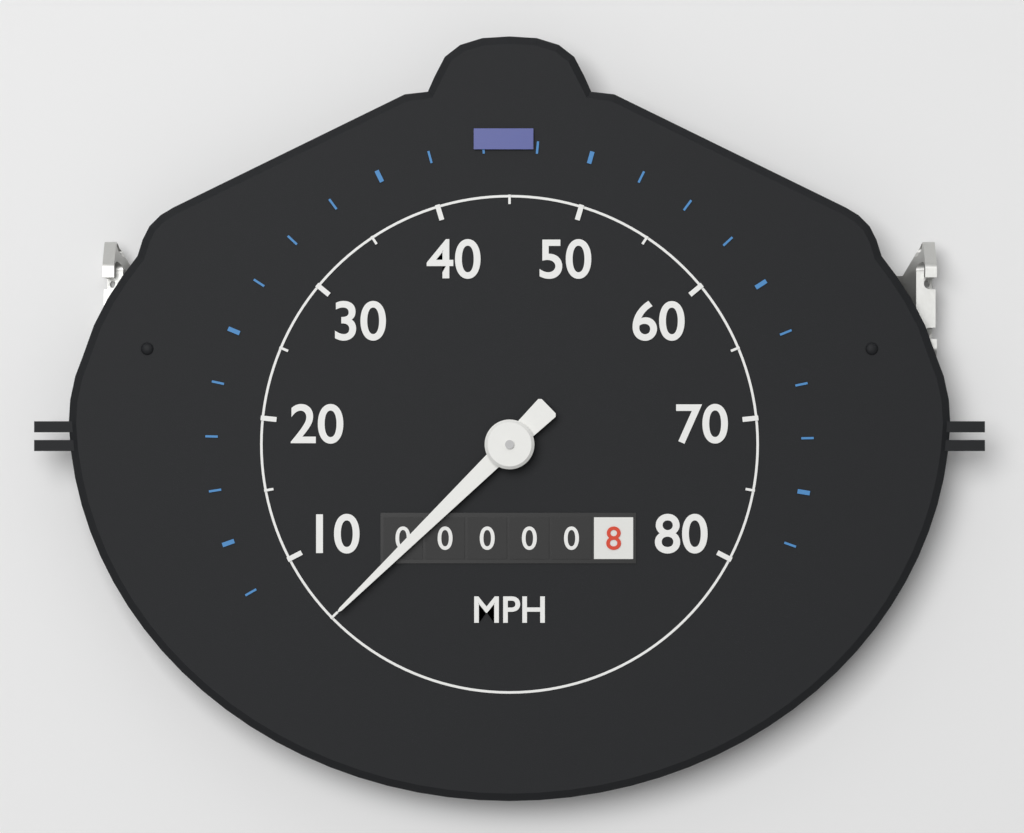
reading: 5 MPH
